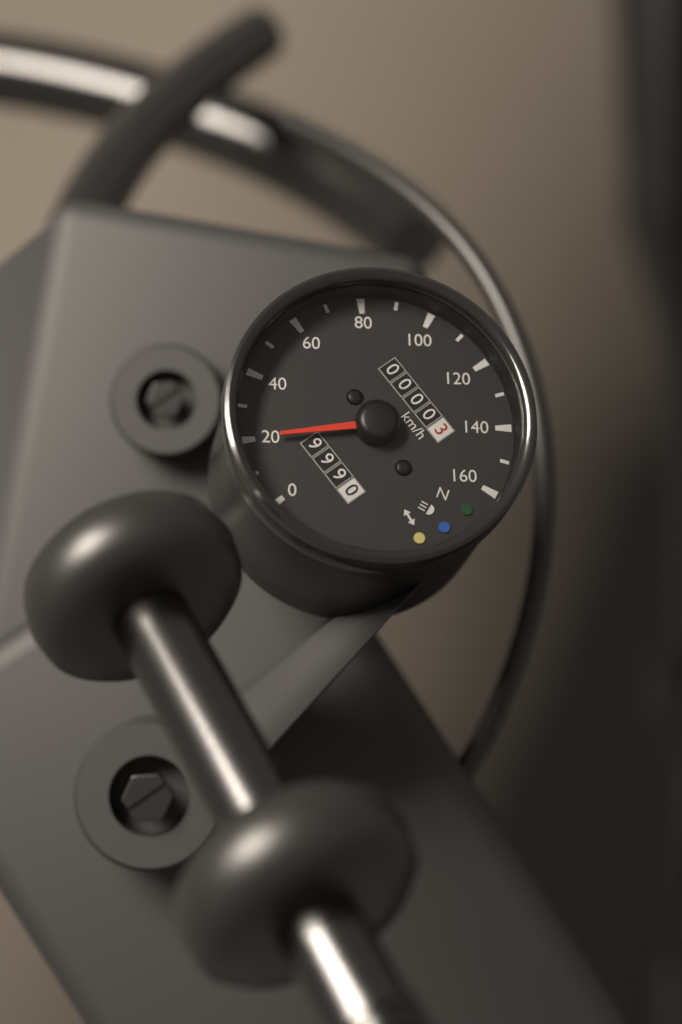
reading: 20 km/h
